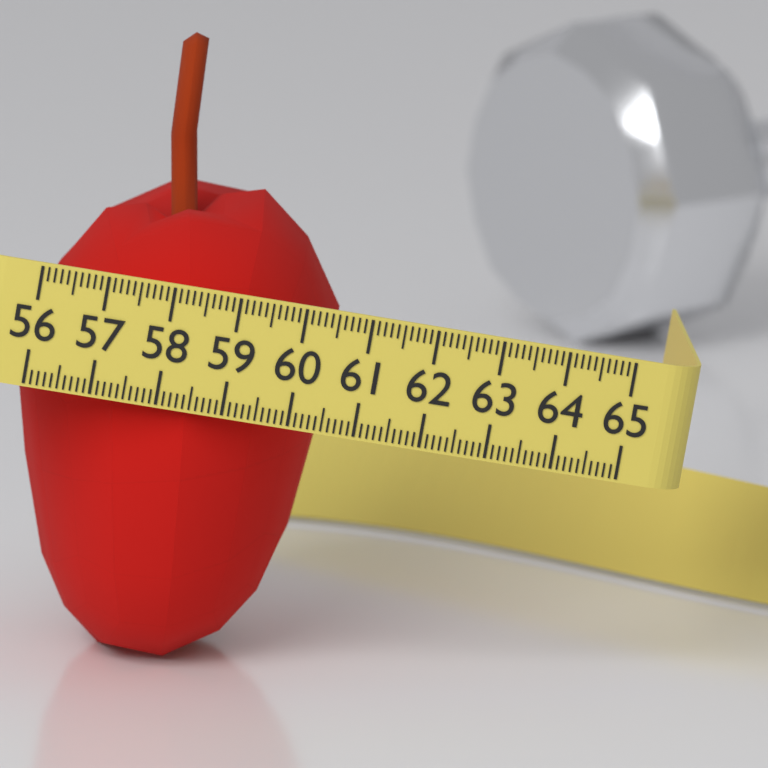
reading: 60.8 (no unit)
